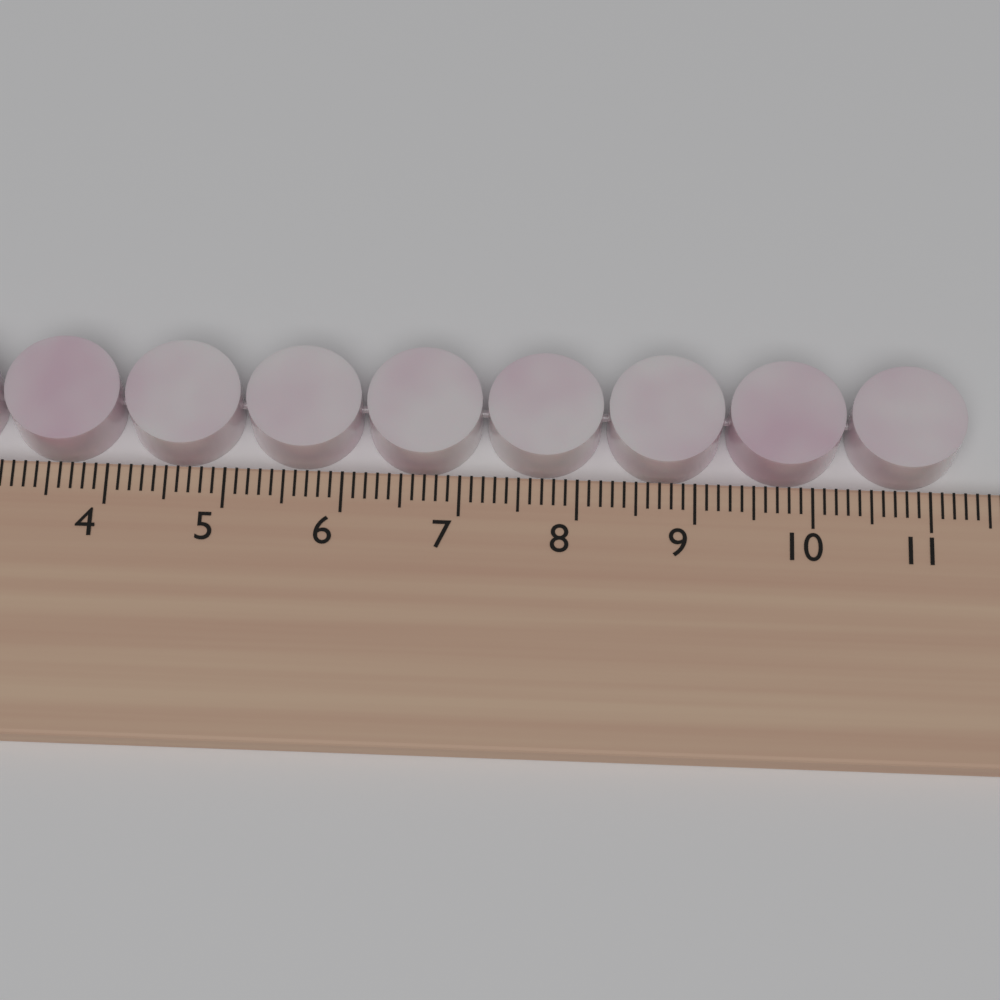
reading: 11.3 cm
